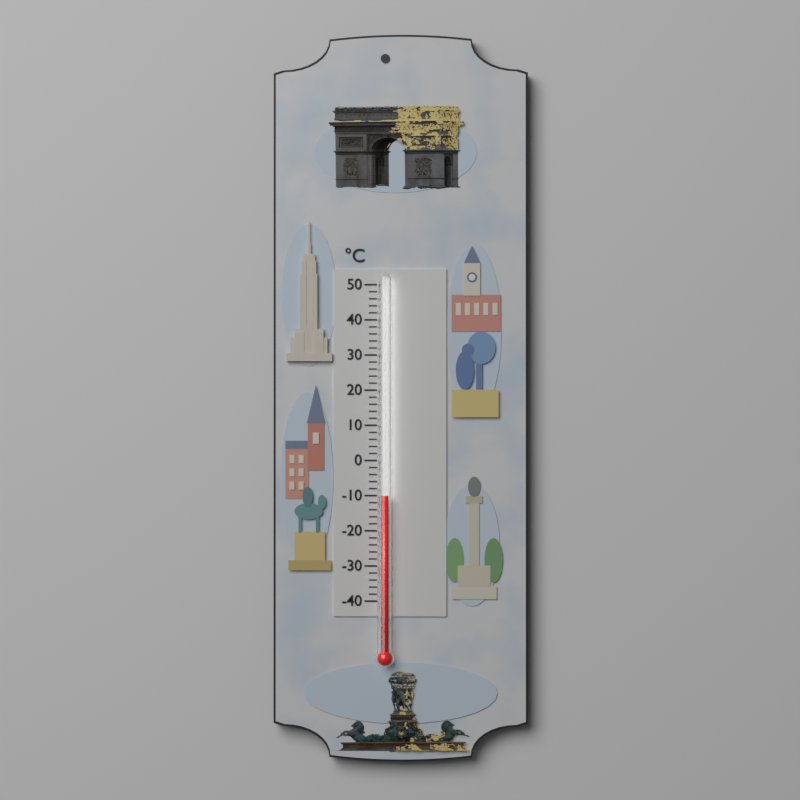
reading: -10 °C
